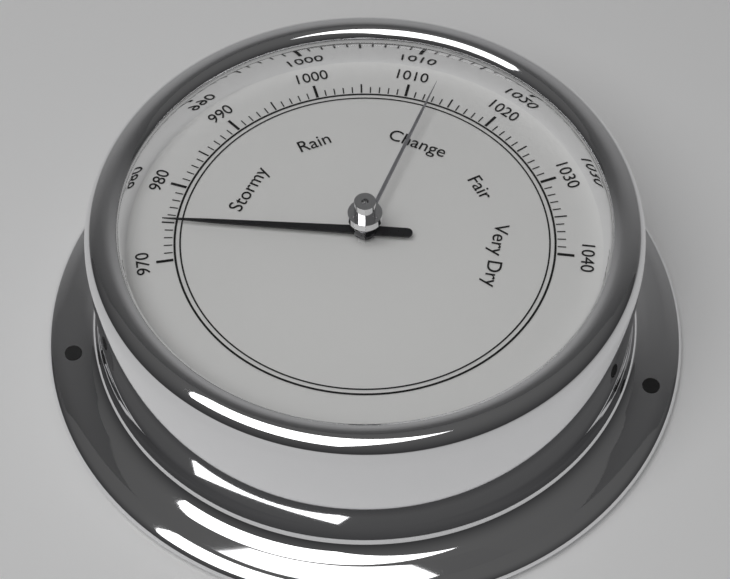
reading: 975 (no unit)
